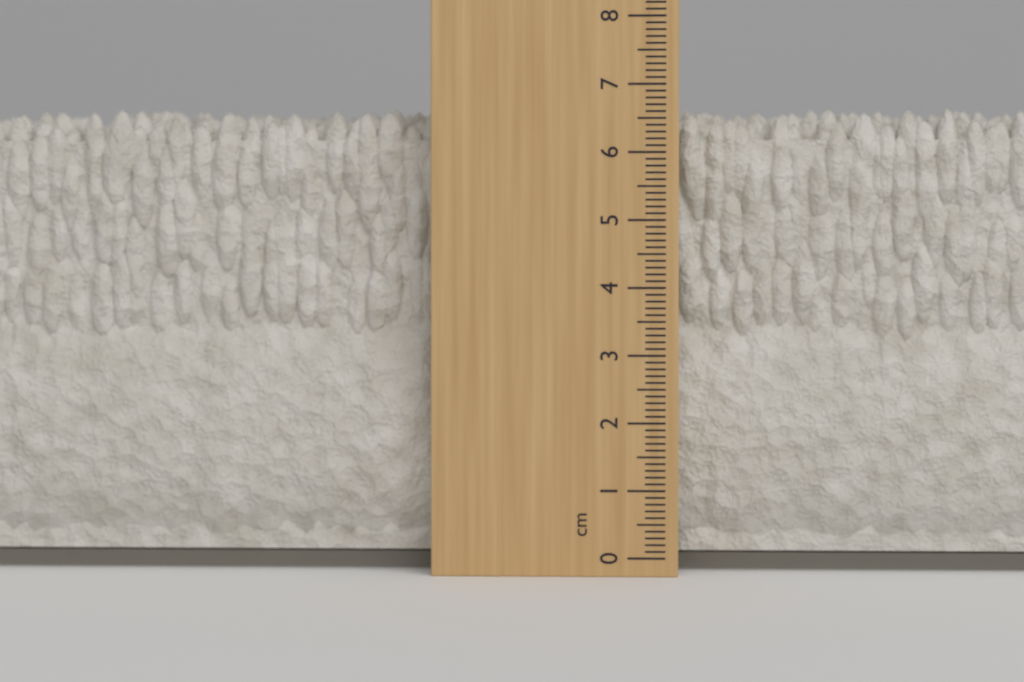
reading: 6.7 cm
